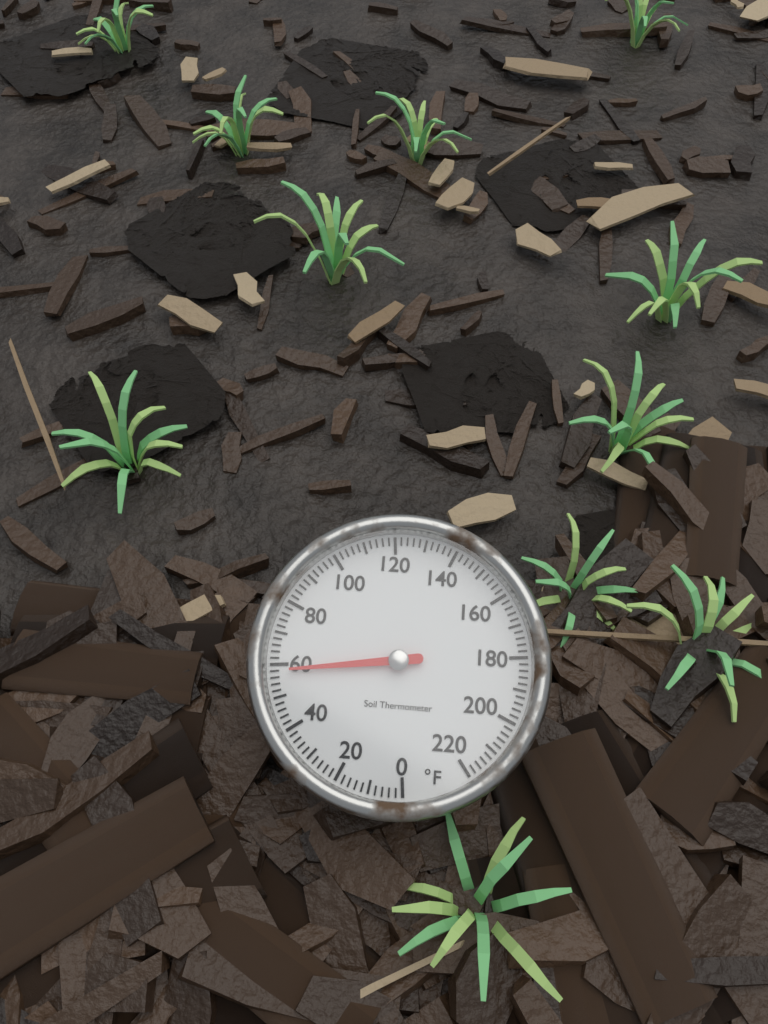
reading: 58 °F
